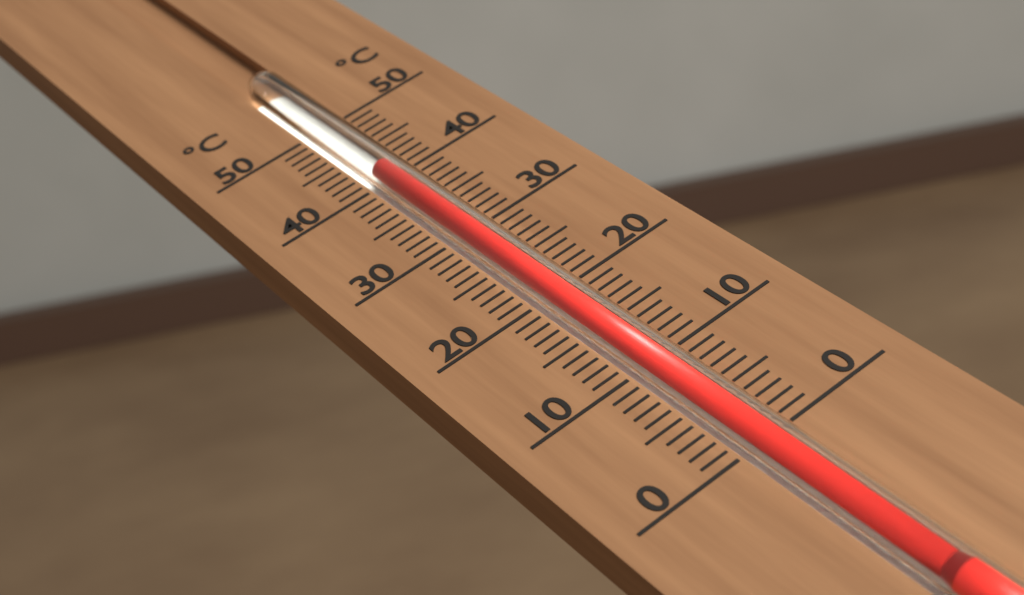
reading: 41 °C
